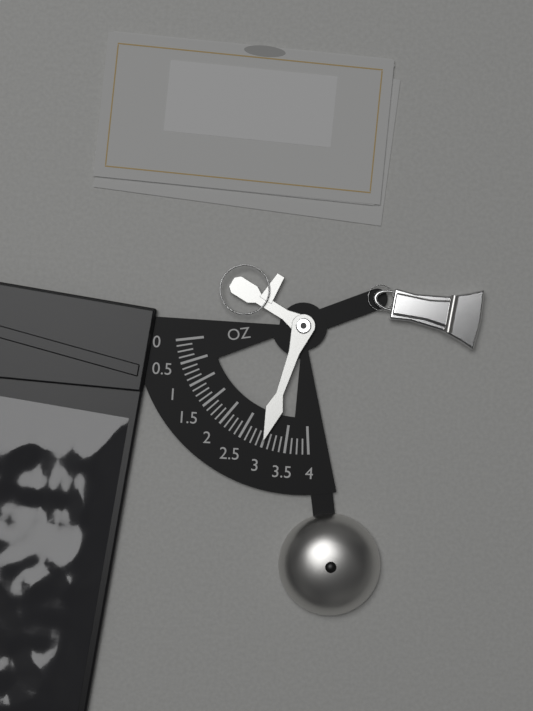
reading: 3.000 oz
